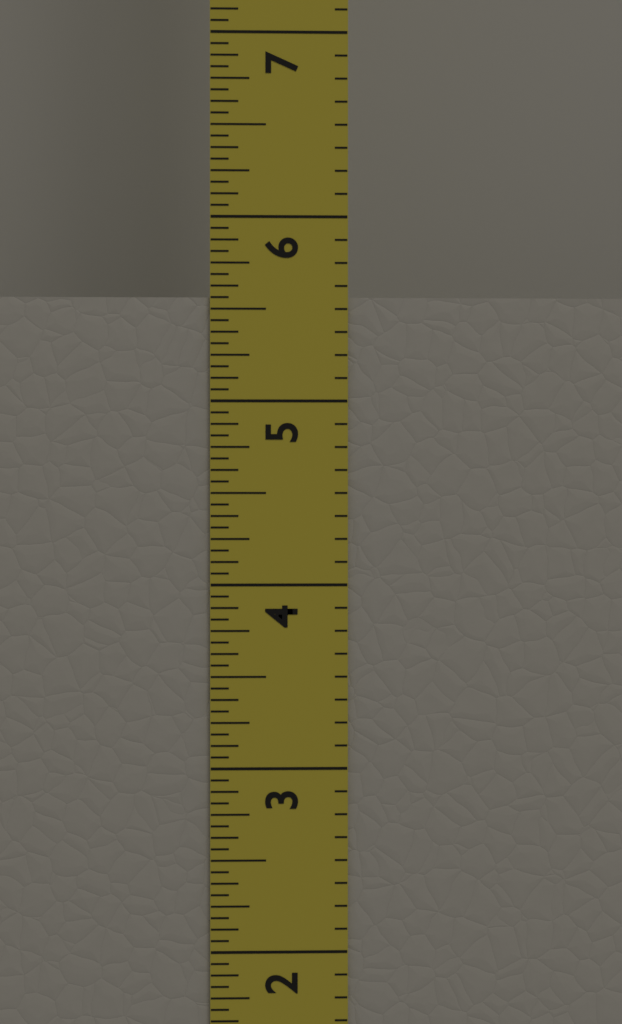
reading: 5.5625 in
